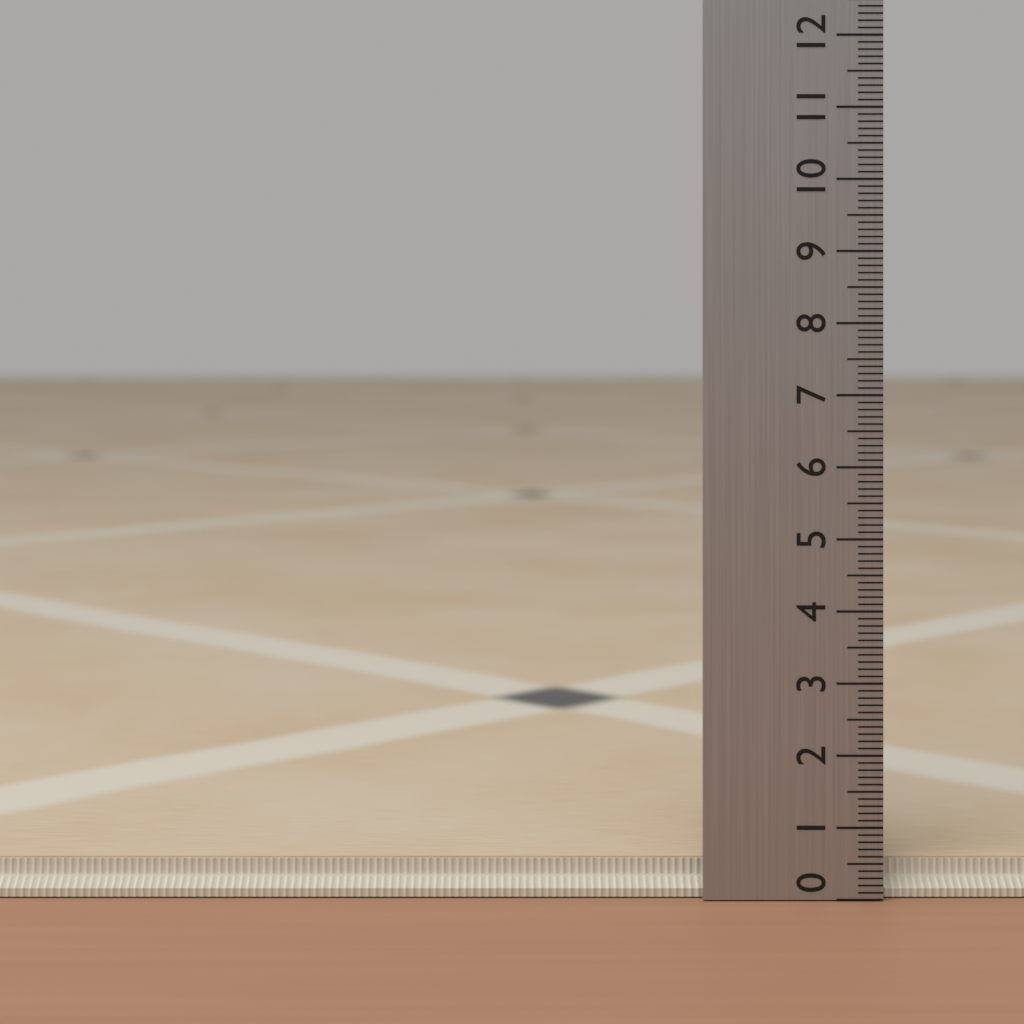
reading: 0.5 (no unit)
